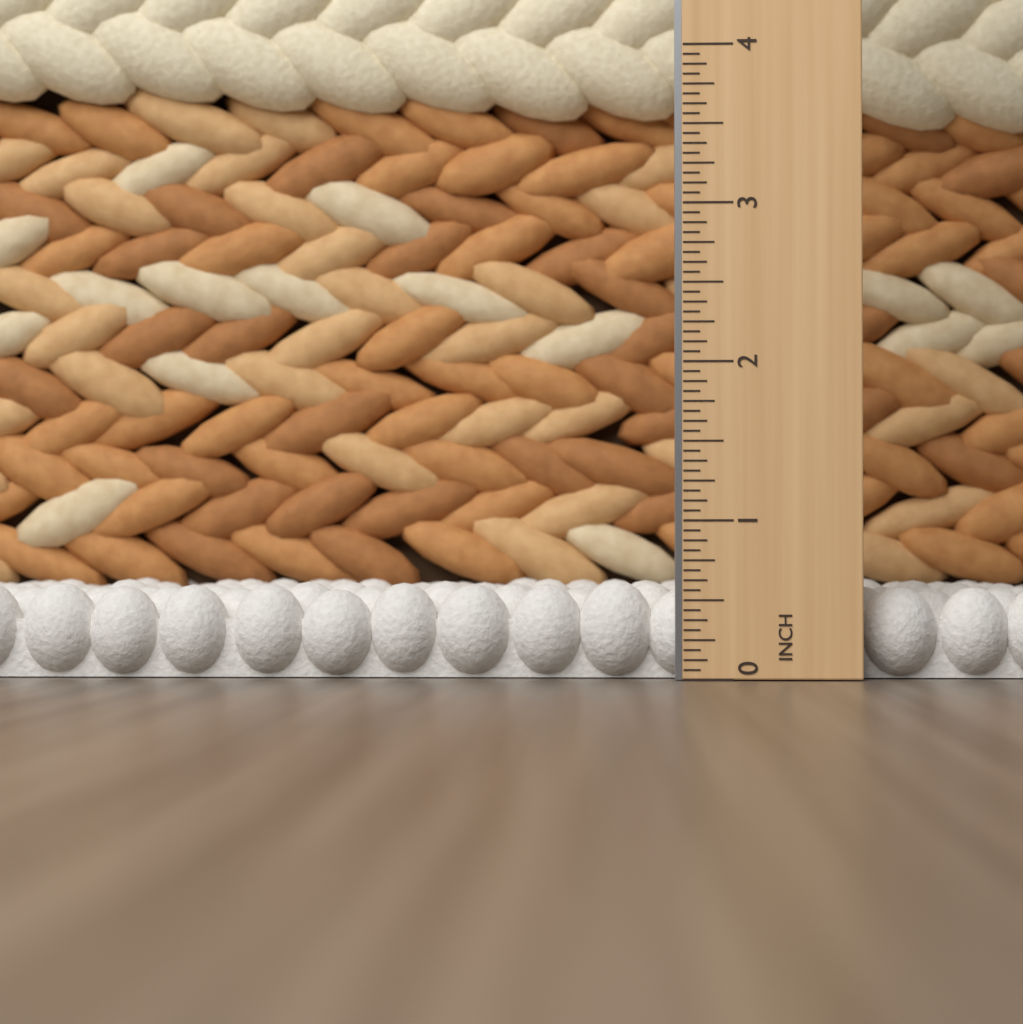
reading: 0.6250 in
